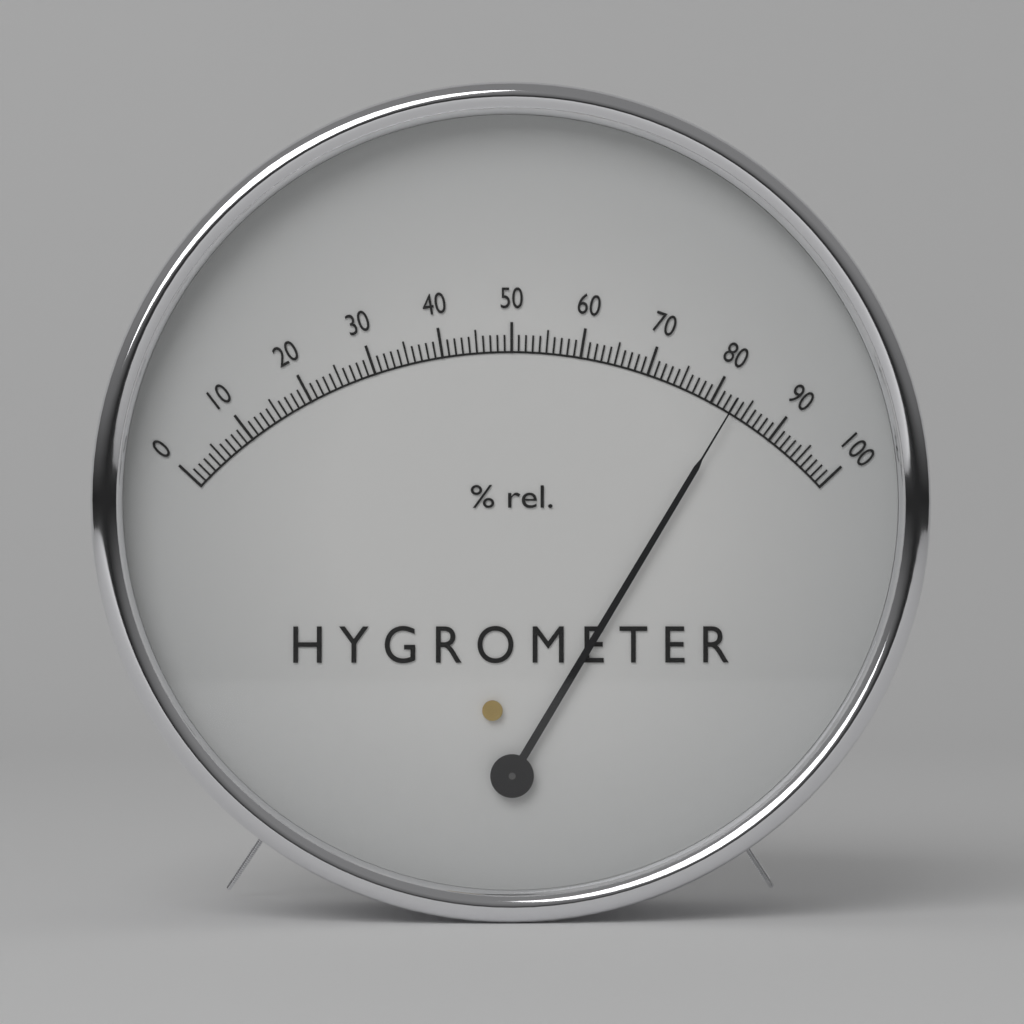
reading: 83 %
